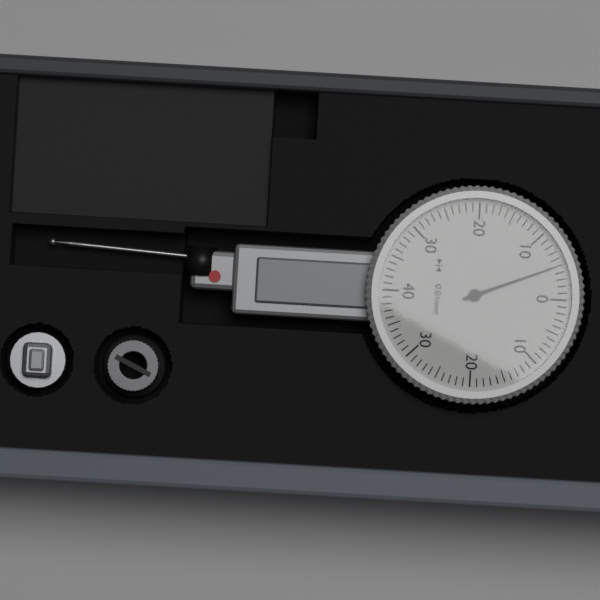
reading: 0.05 mm
